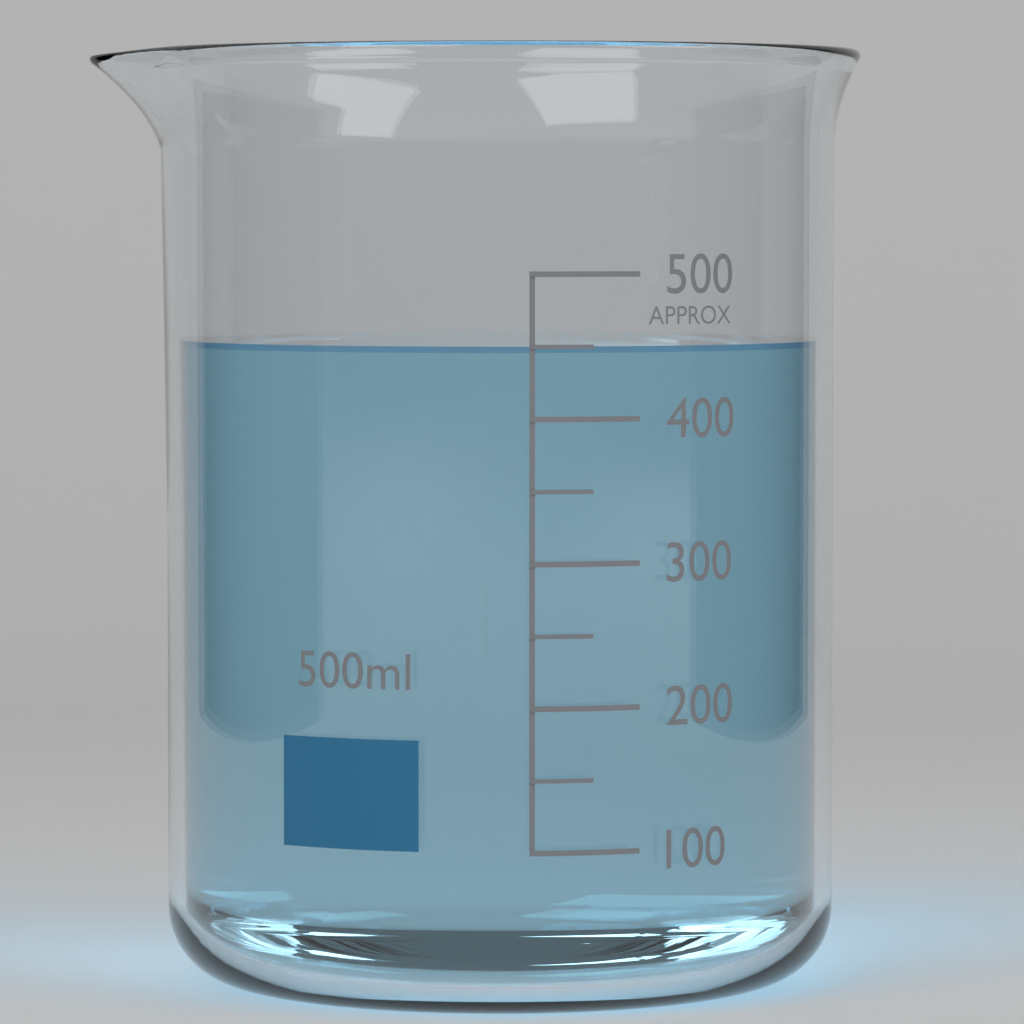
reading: 450 ml
